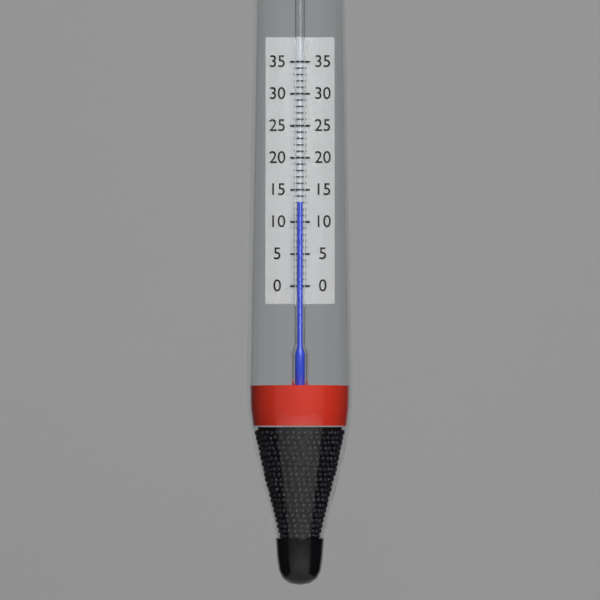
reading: 13 (no unit)
